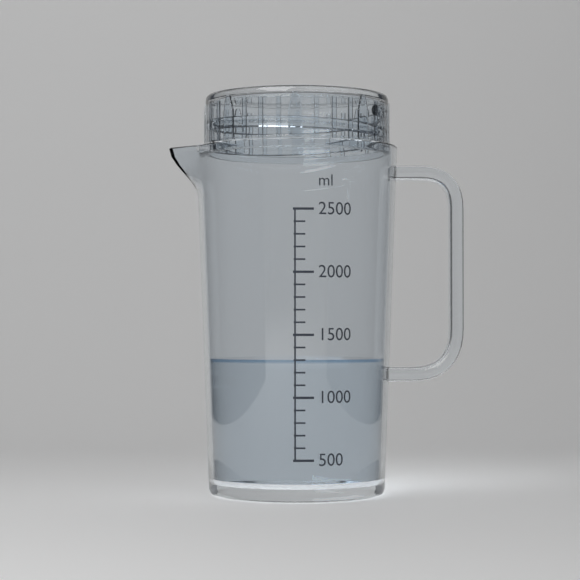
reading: 1300 ml
